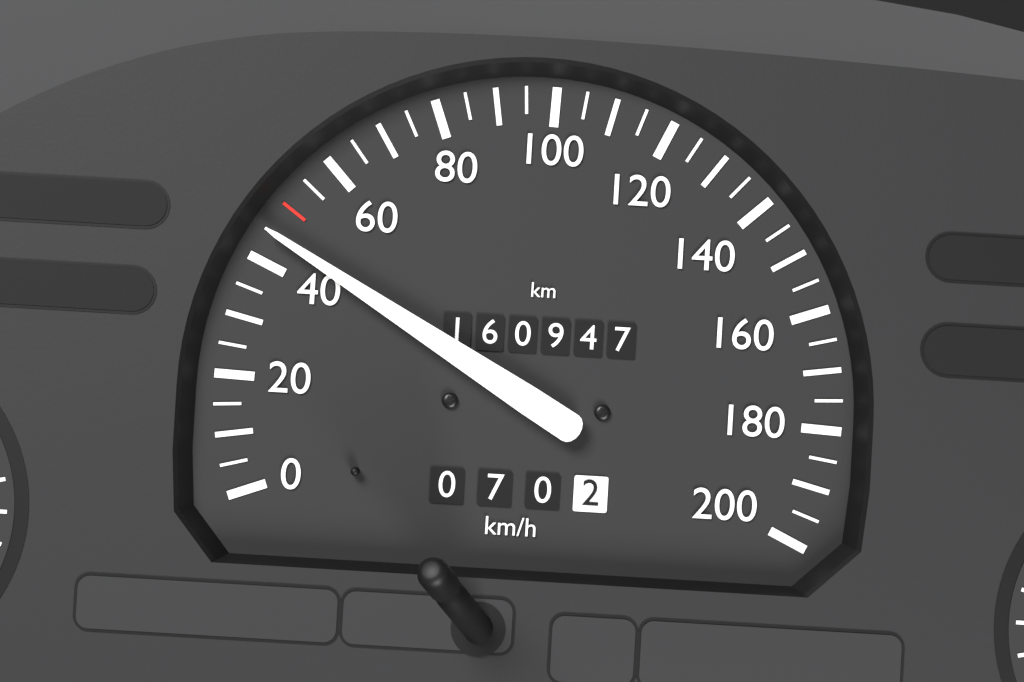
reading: 45 km/h
